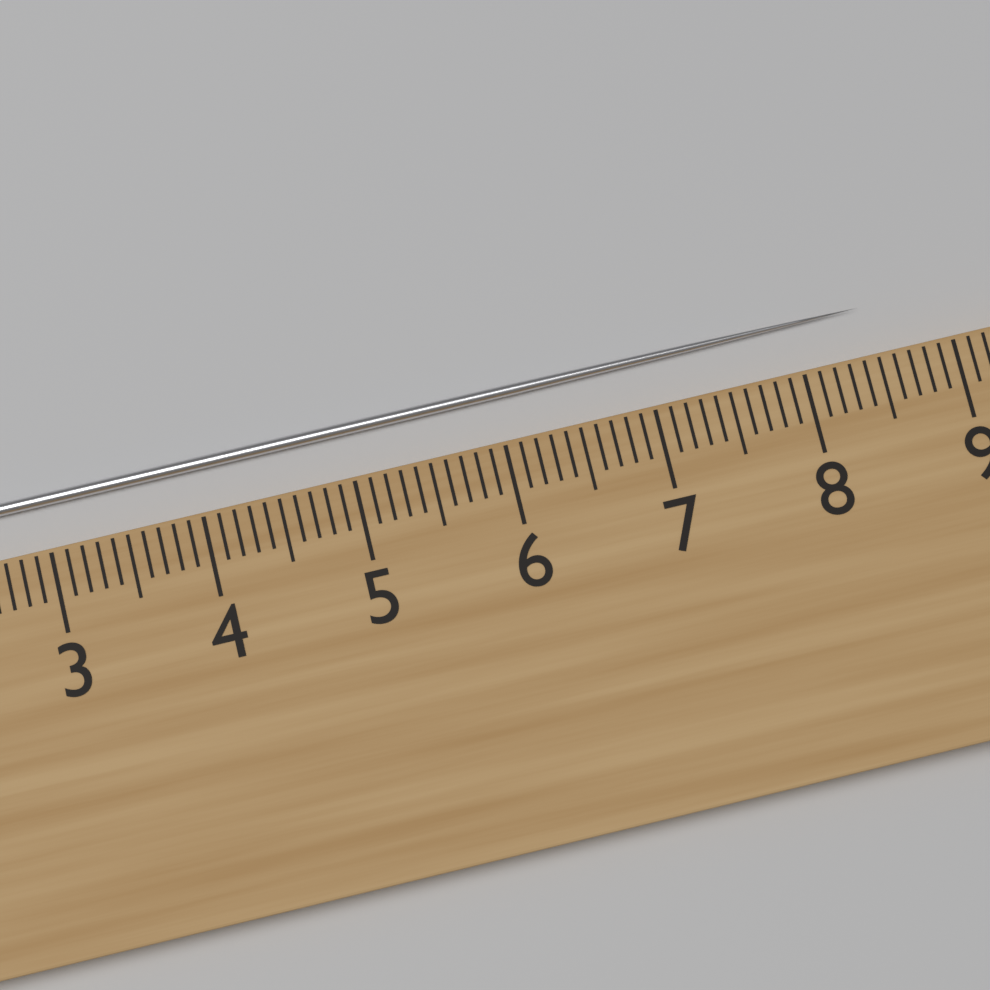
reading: 8.5 cm
